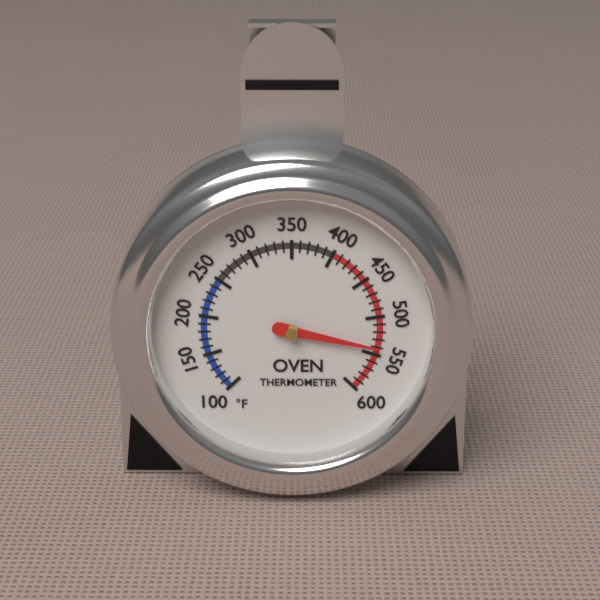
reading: 540 °F
